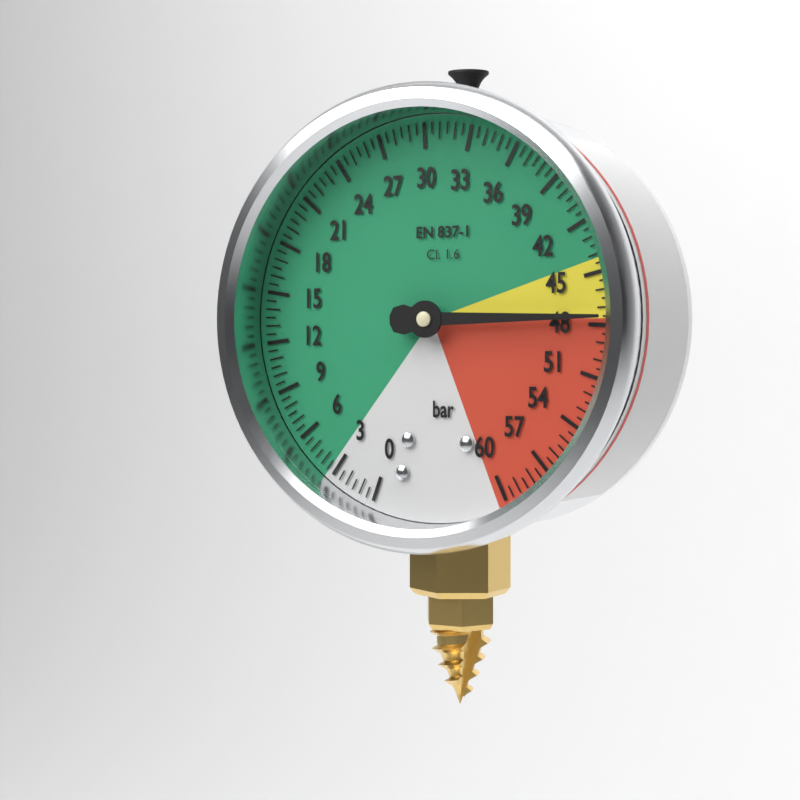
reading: 47.5 bar
